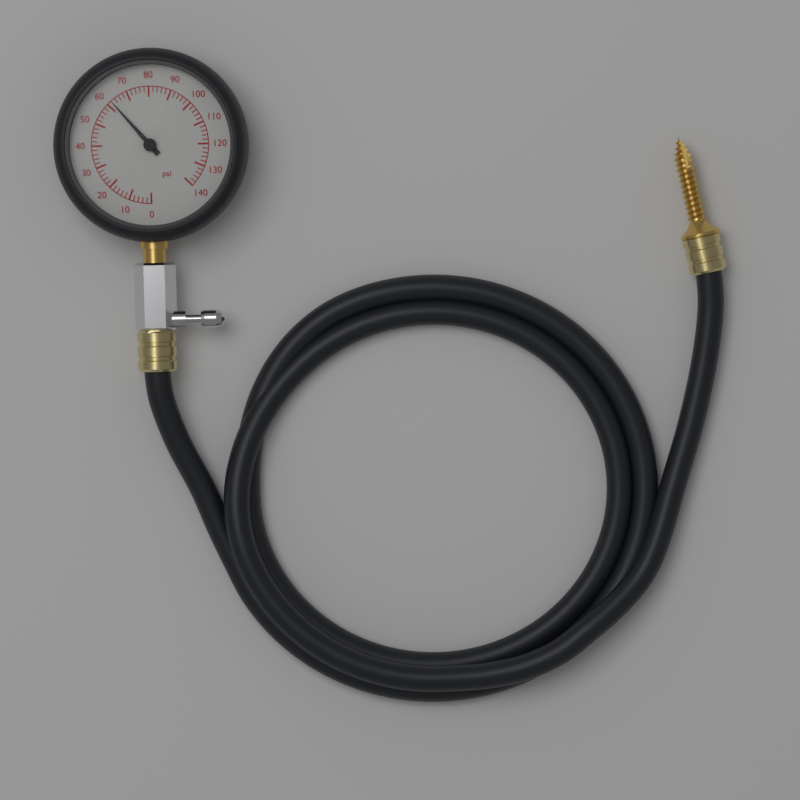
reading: 62 psi
